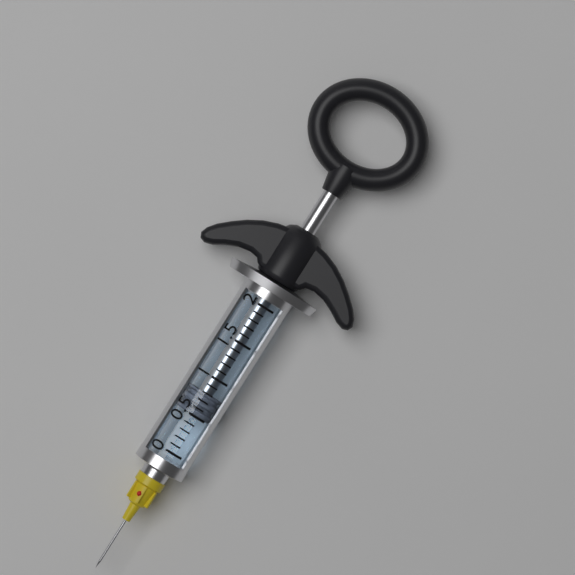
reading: 0.5 (no unit)
